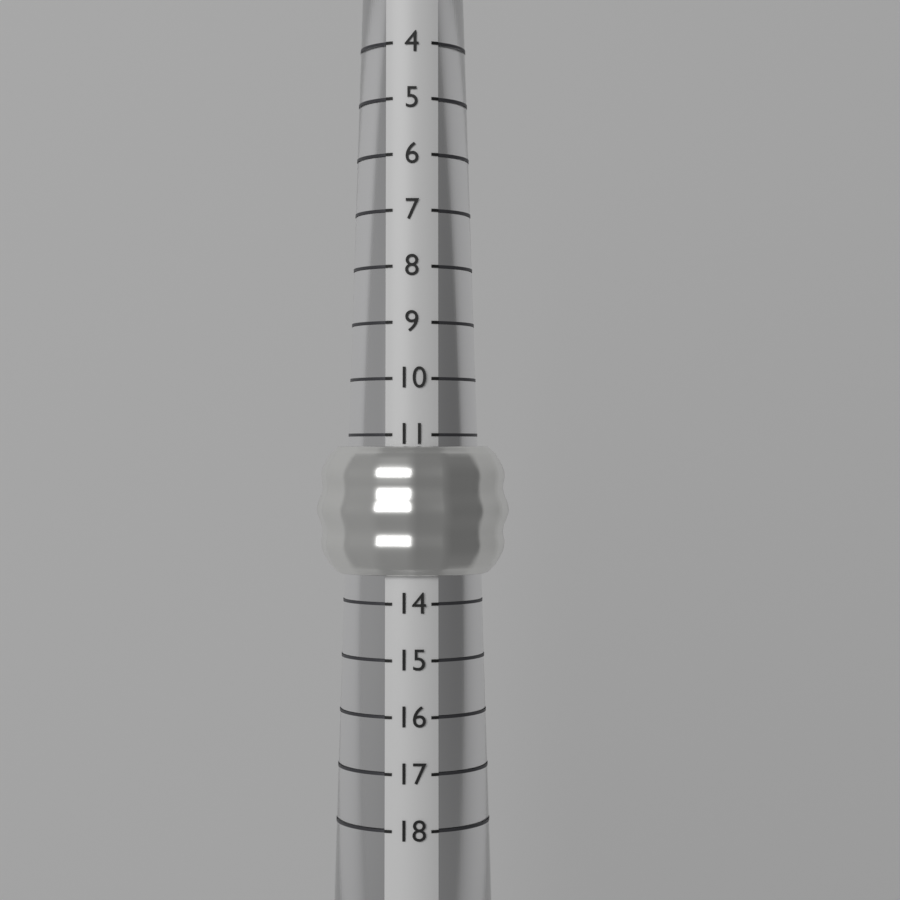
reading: 13.5 (no unit)
